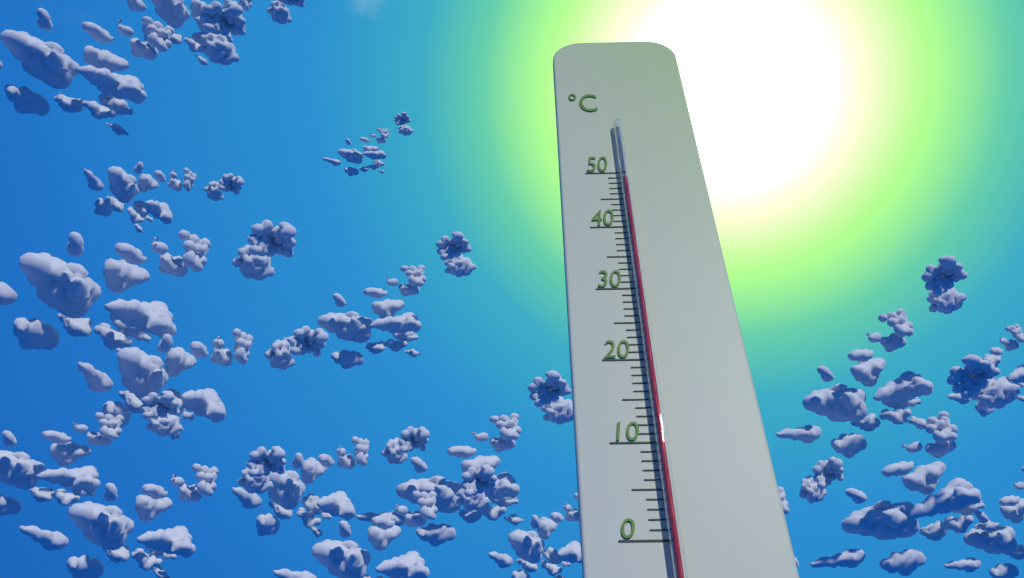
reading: 48 °C
